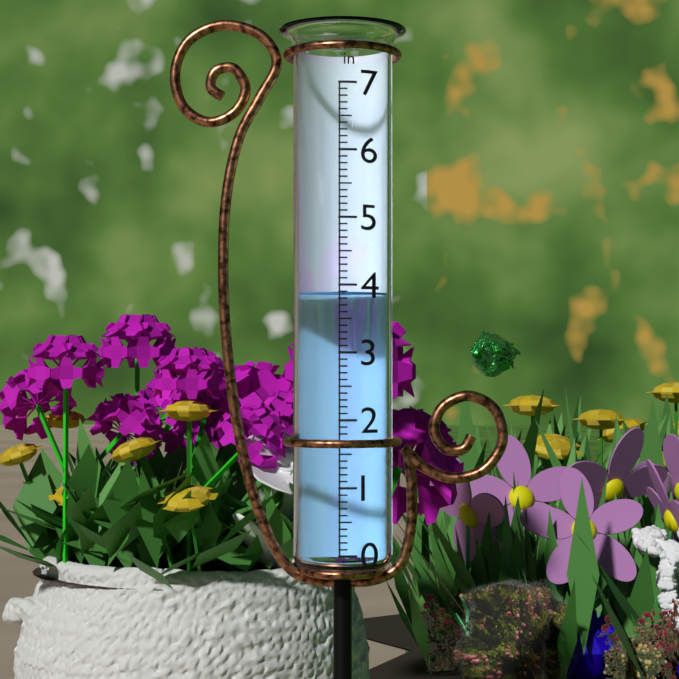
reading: 3.9 in
